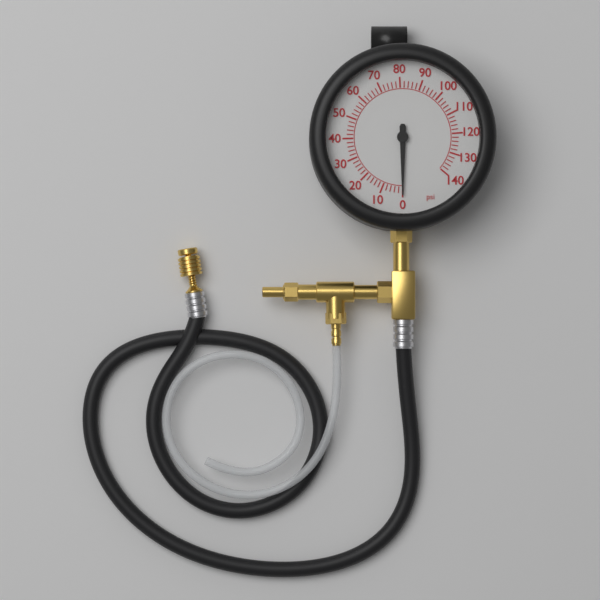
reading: 0 psi
